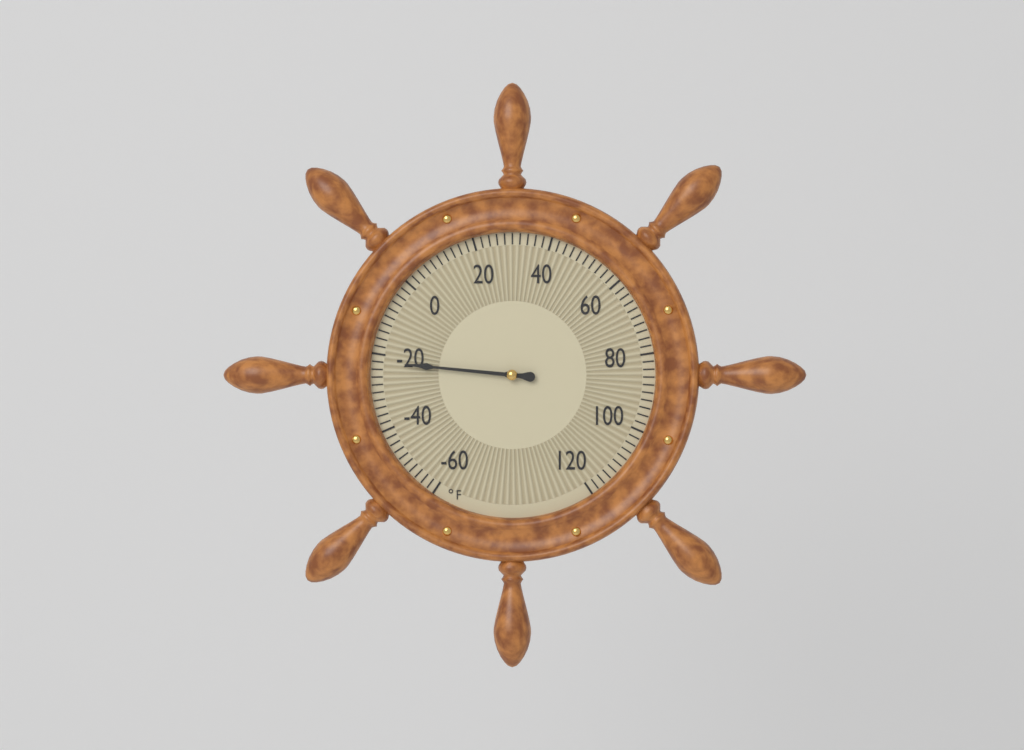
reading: -22 °F
